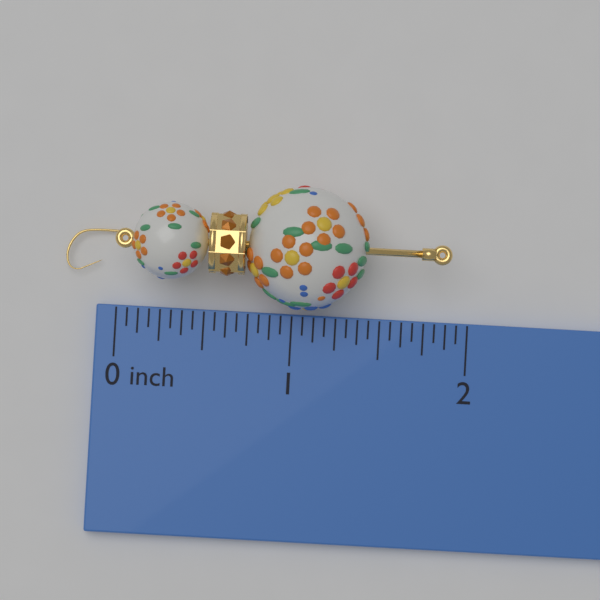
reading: 1.8750 inch
